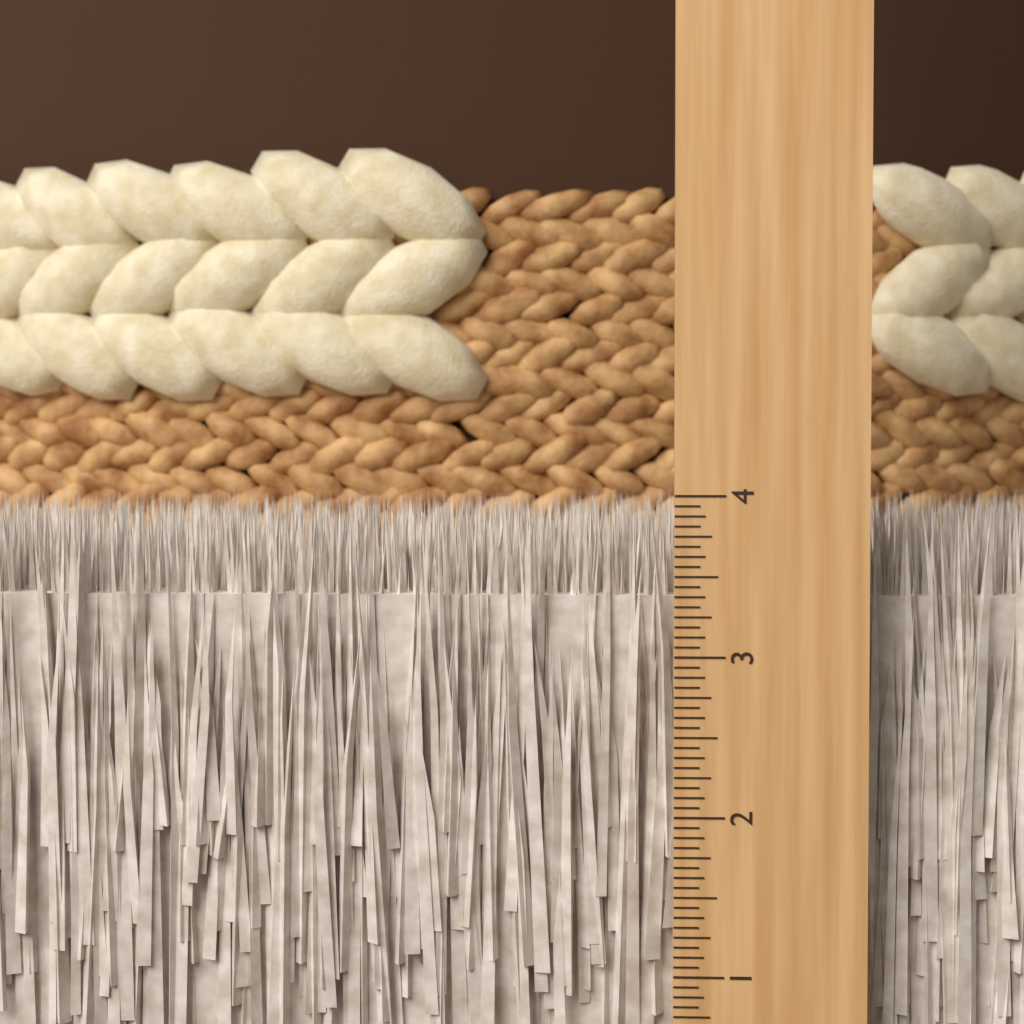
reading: 3.9375 in
